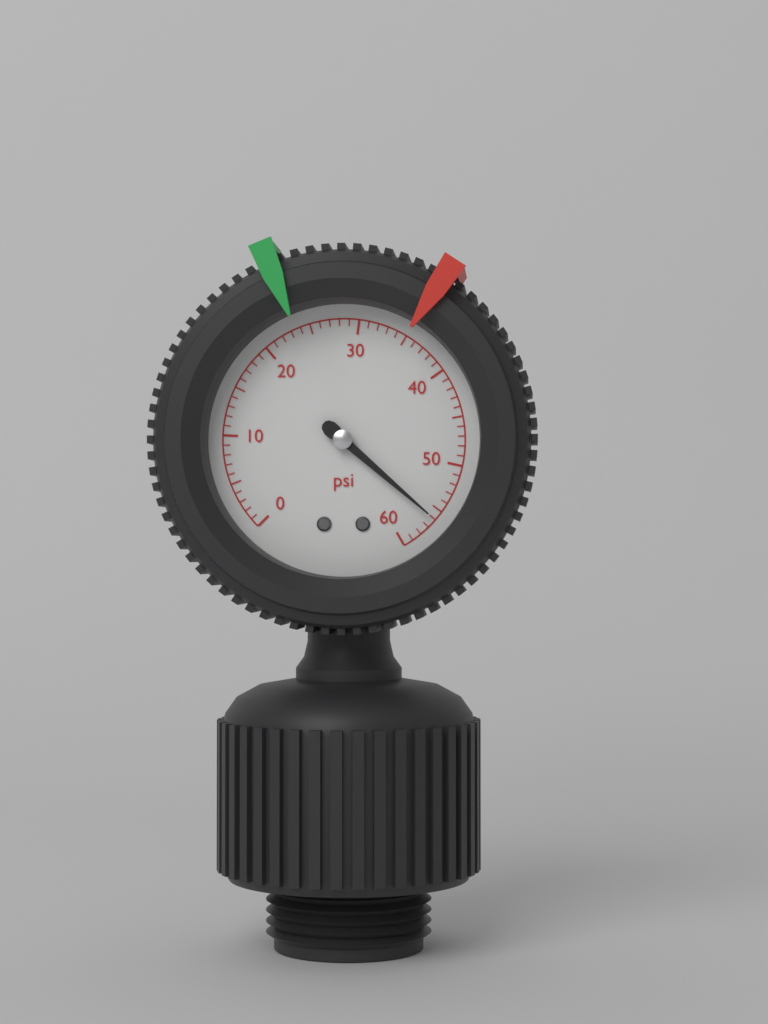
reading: 56 psi
